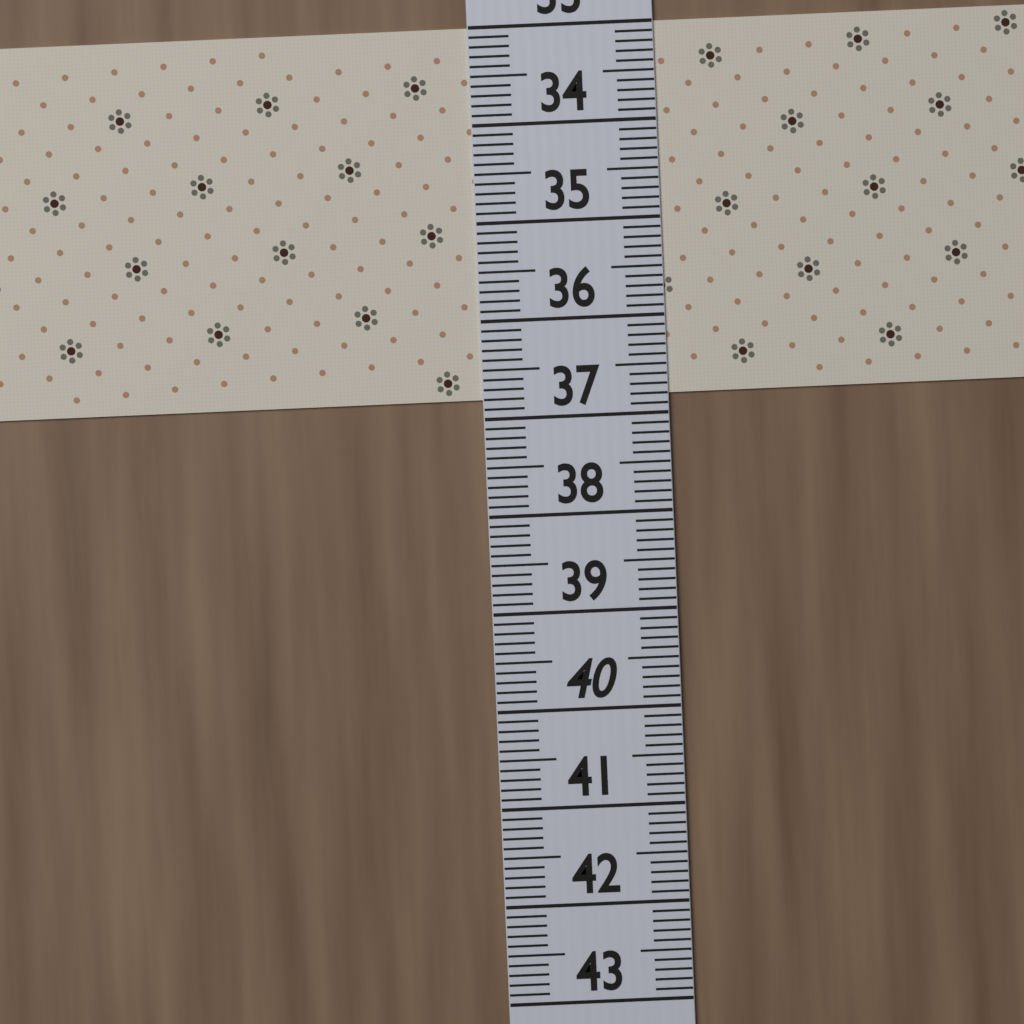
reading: 36.8 (no unit)
